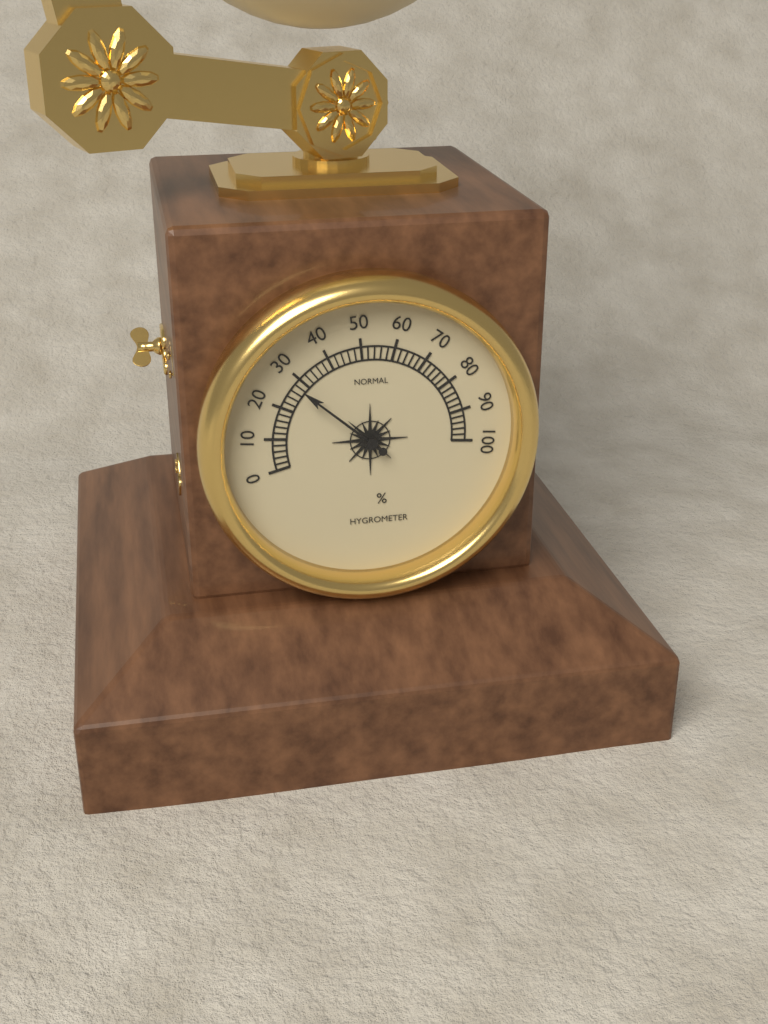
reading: 28 %
